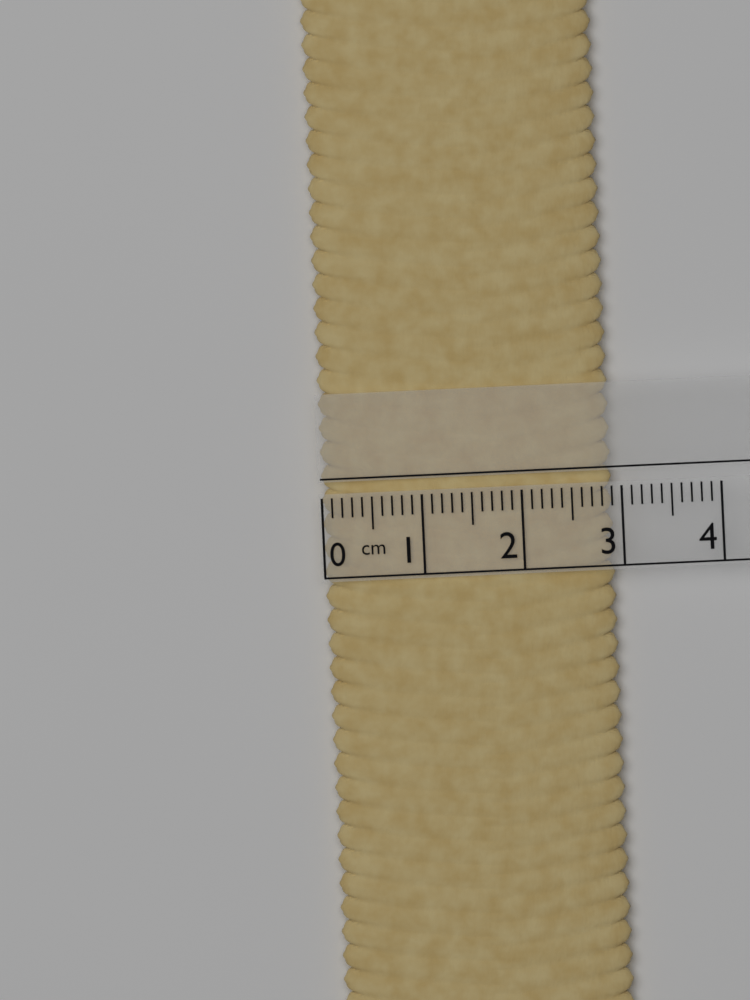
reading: 2.9 cm
